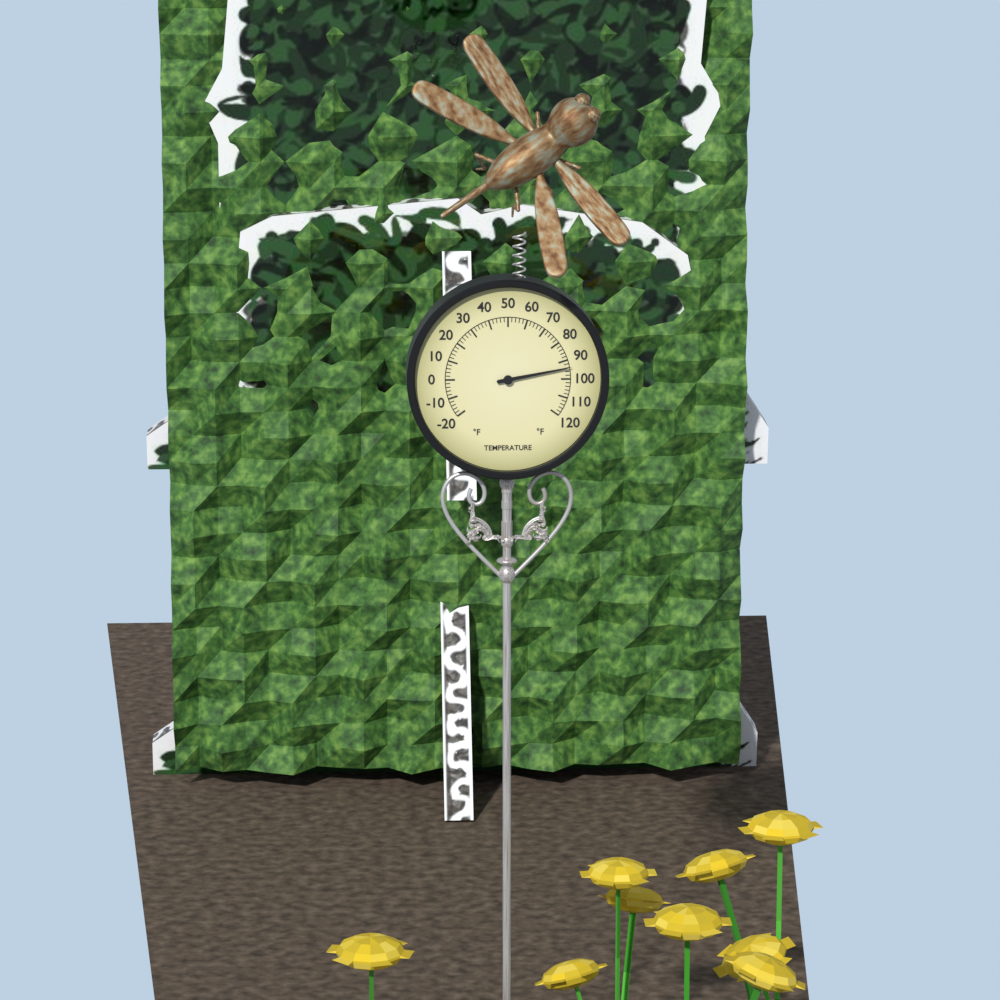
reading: 94 °F
